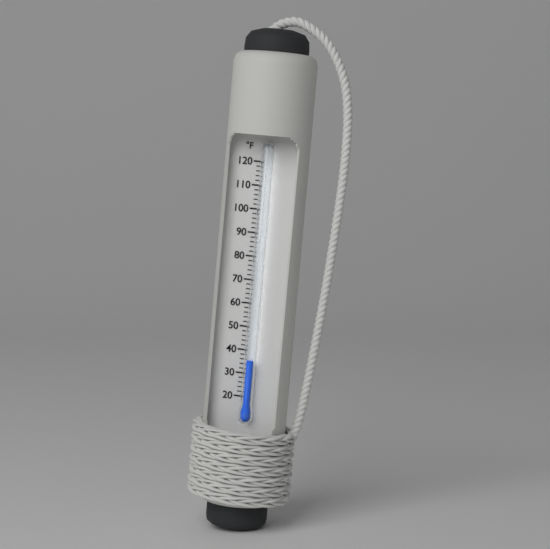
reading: 36 °F
